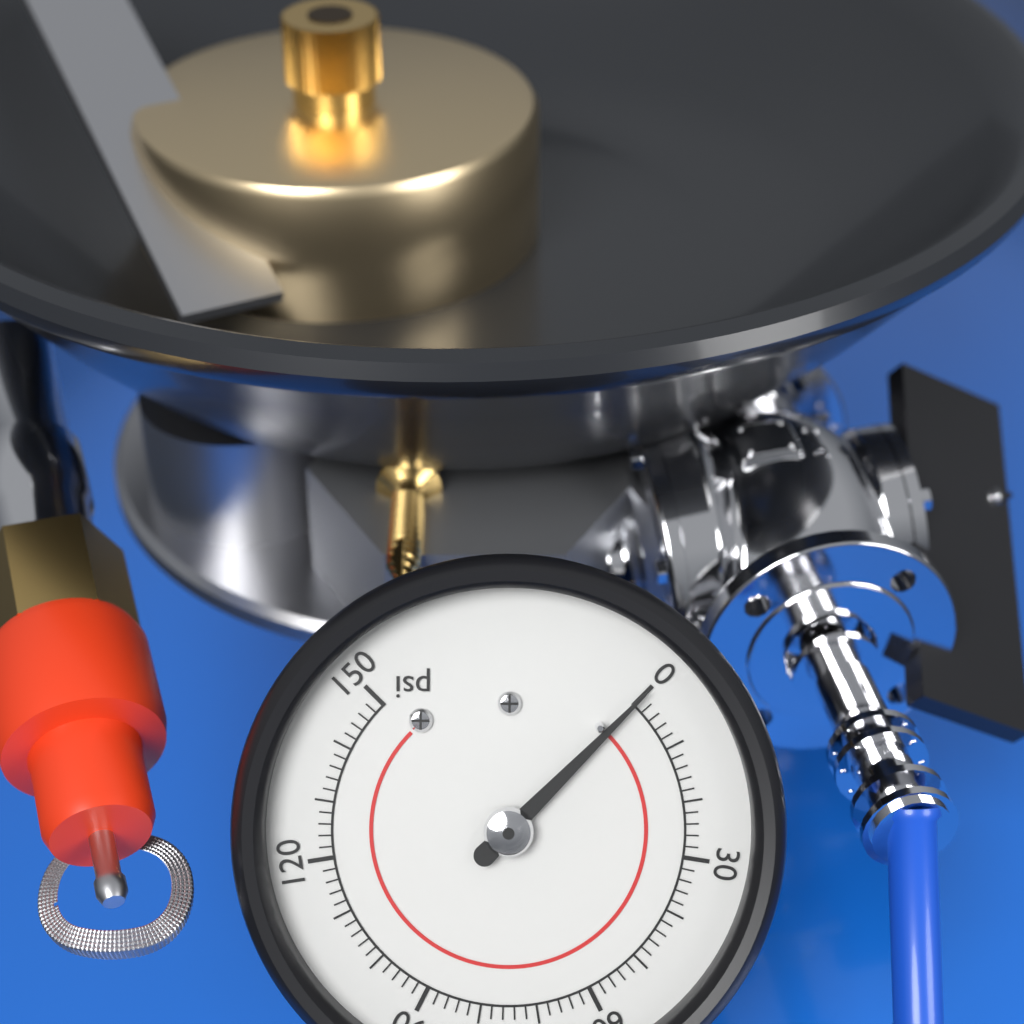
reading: 0 psi
